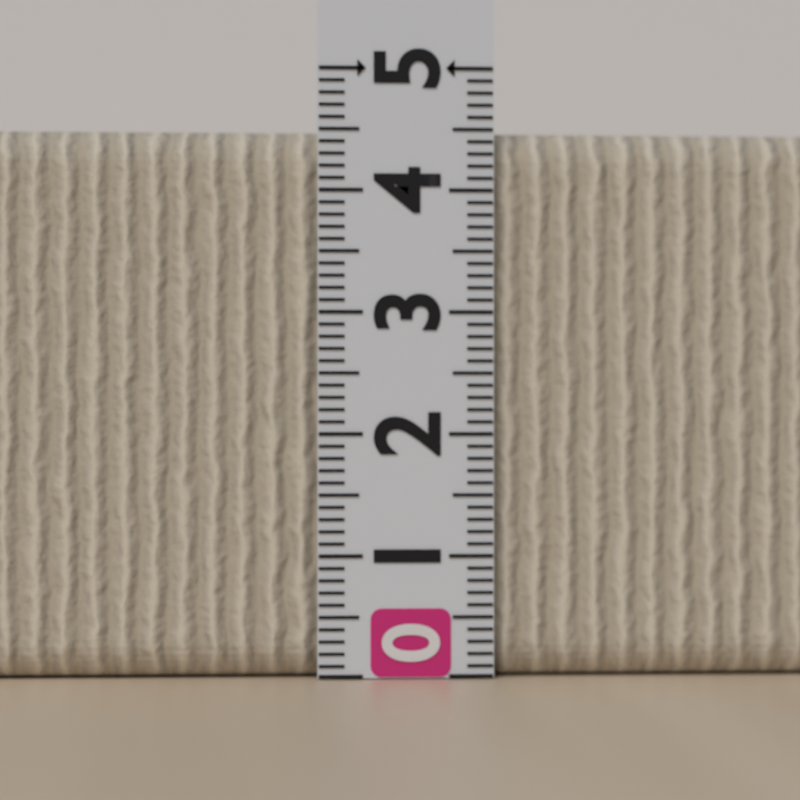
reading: 4.5 (no unit)
